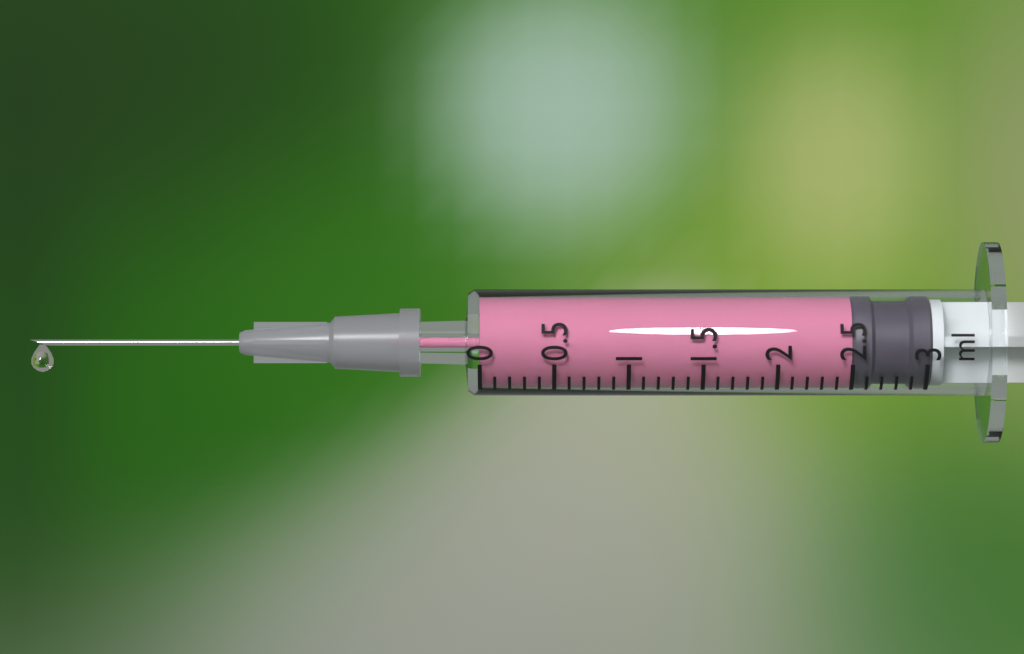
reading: 2.5 ml
